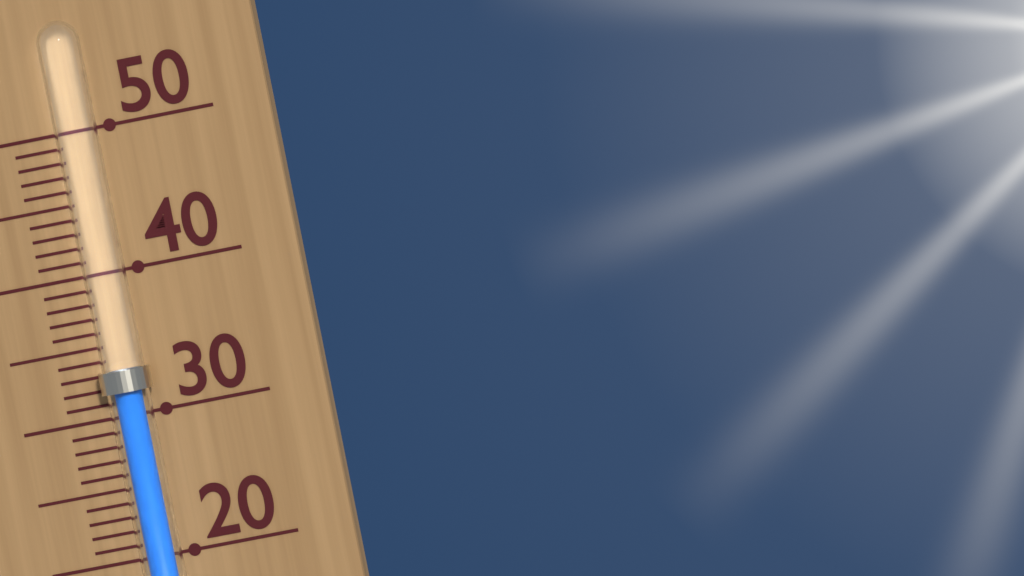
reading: 33 (no unit)
